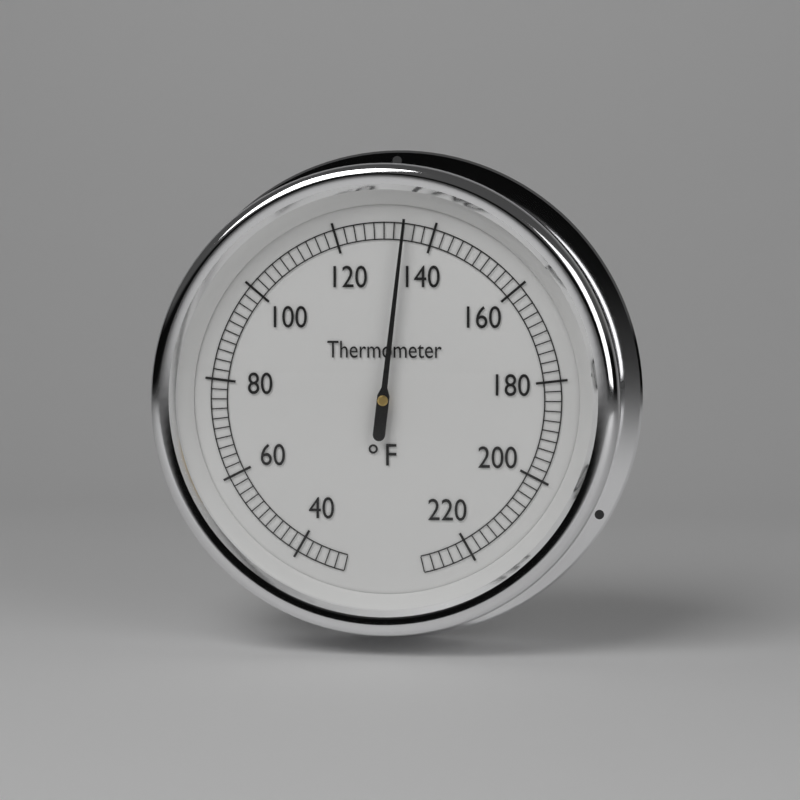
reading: 134 °F
